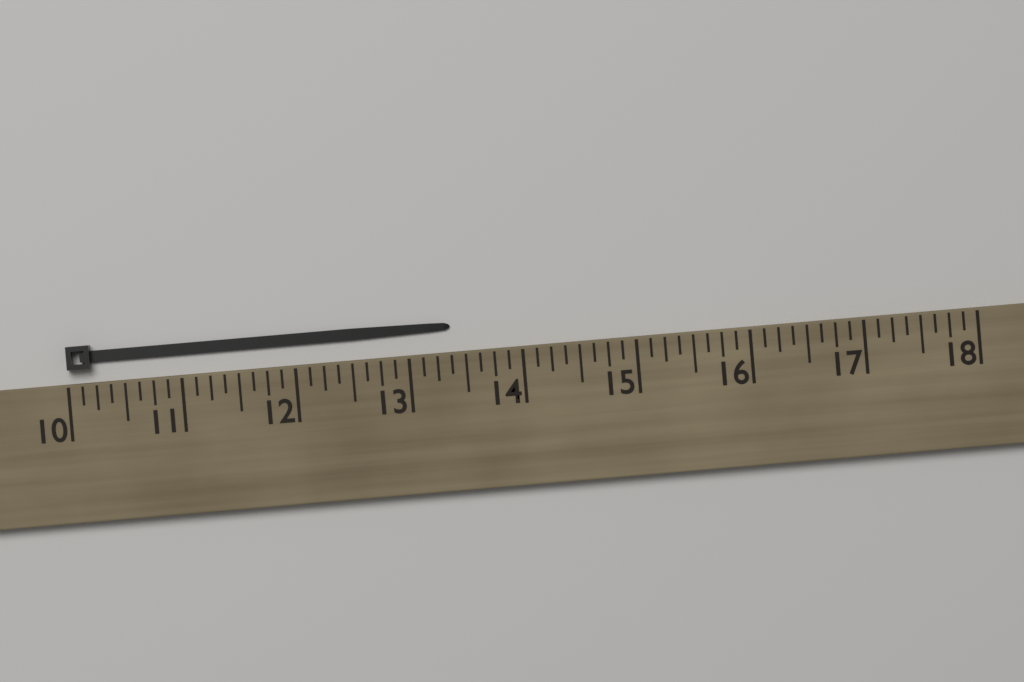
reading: 13.375 (no unit)
